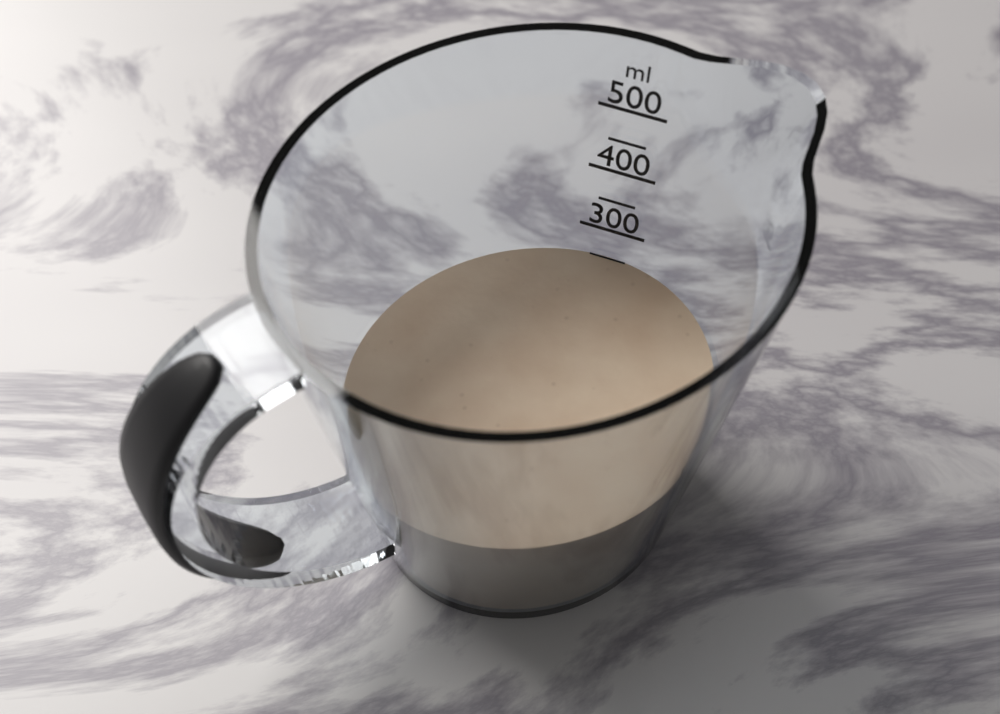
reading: 250 ml
